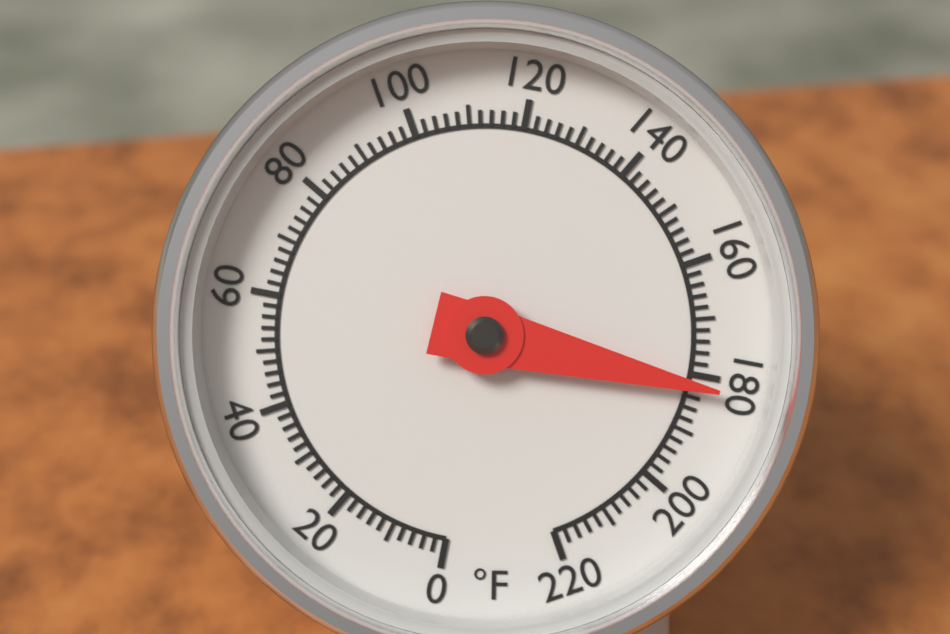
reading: 182 °F
